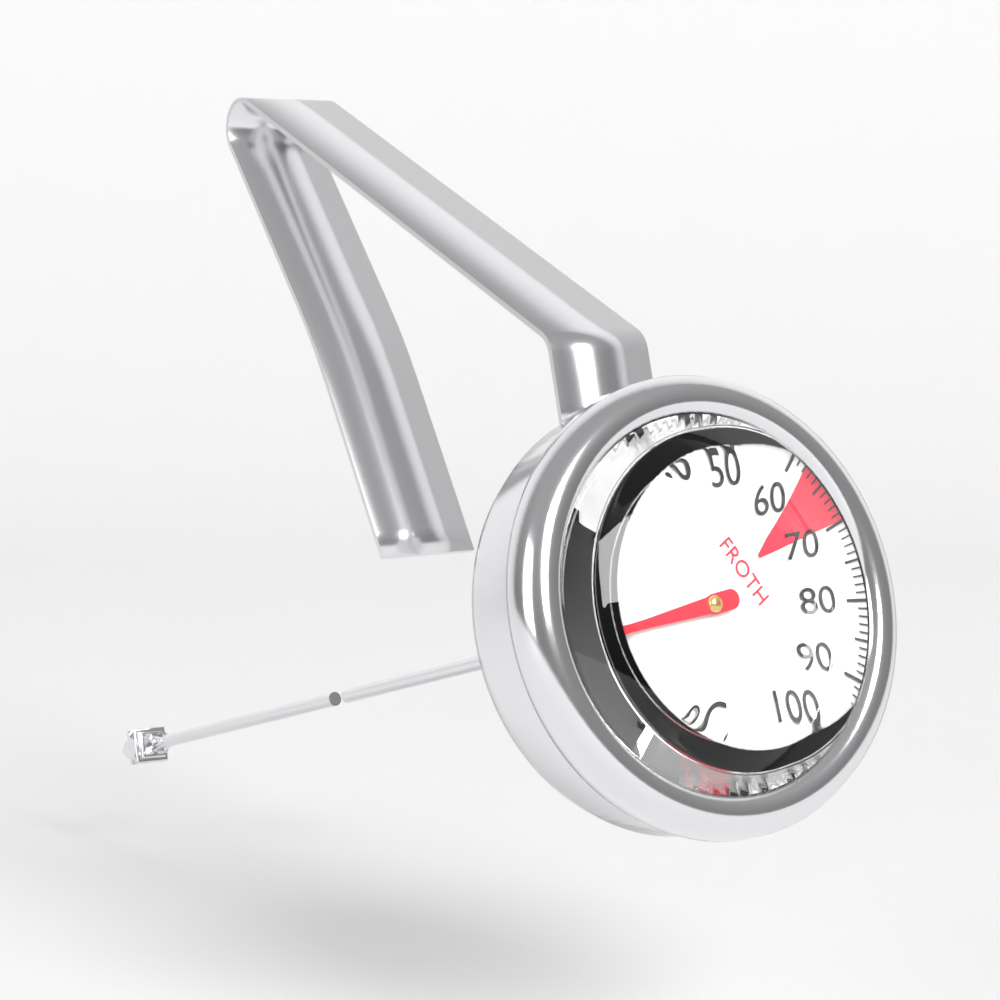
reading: 2 °C
